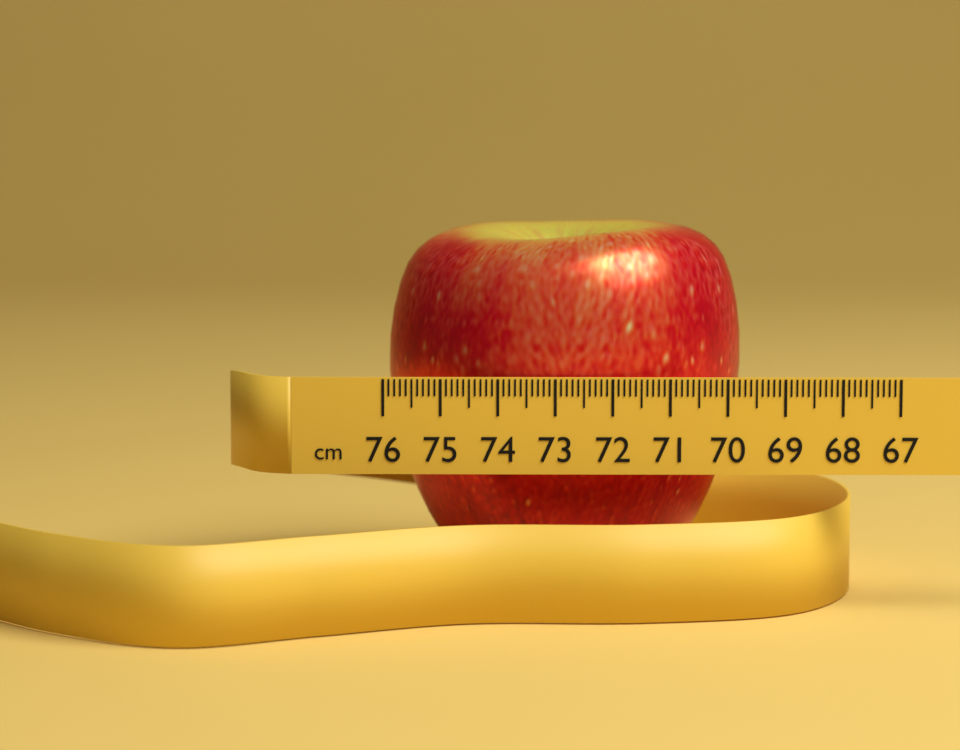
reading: 69.6 cm
